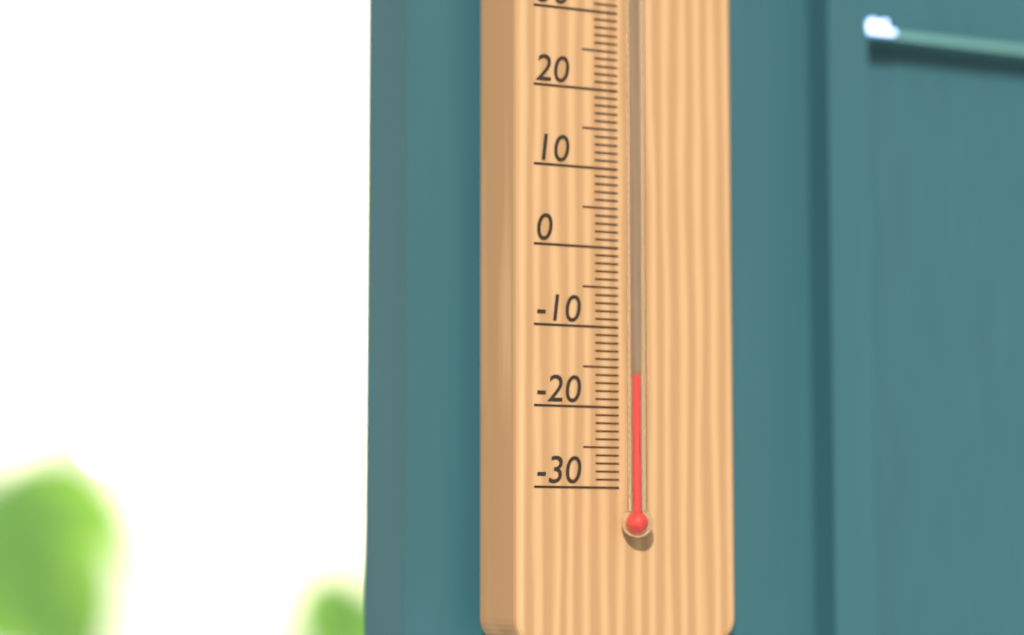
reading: -16 °C
